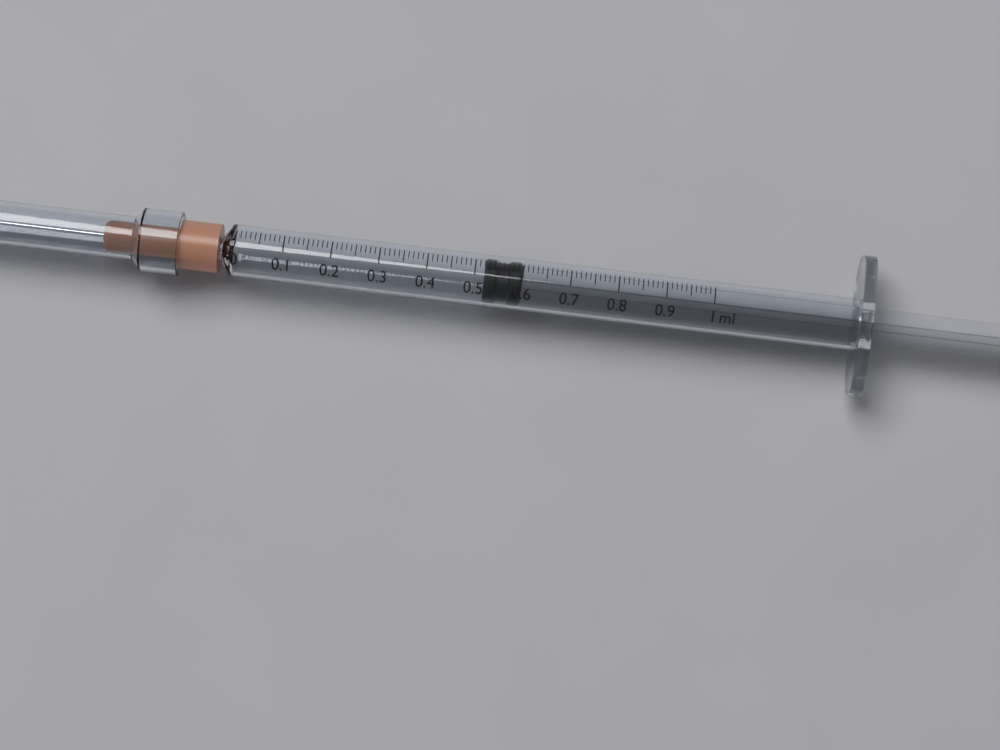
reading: 0.52 ml
